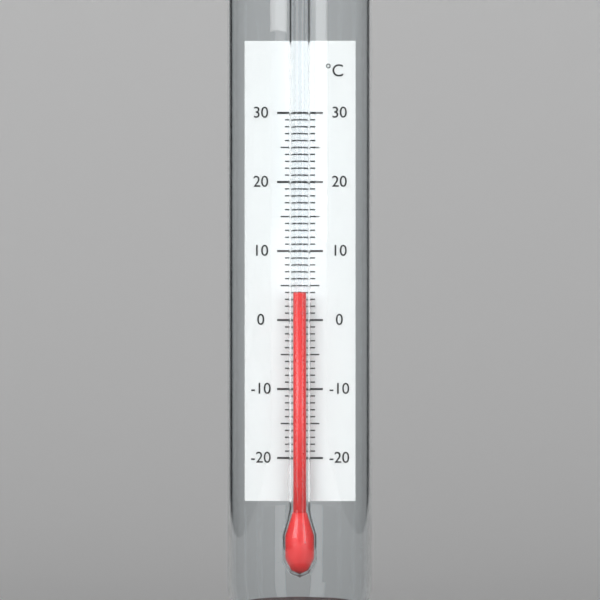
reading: 4 °C
